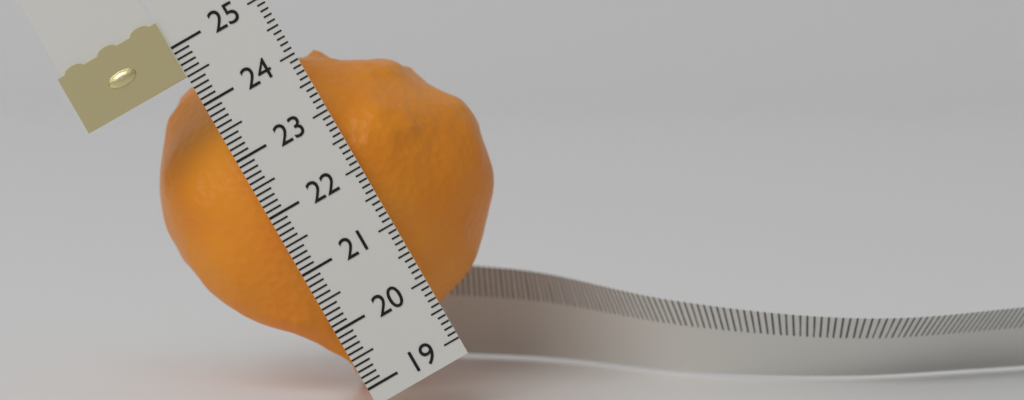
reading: 24.5 (no unit)
